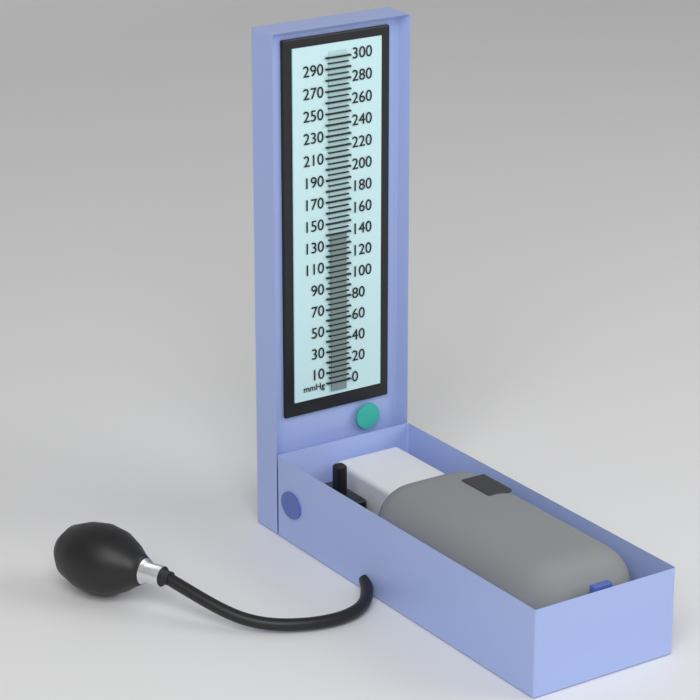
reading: 140 mmHg
